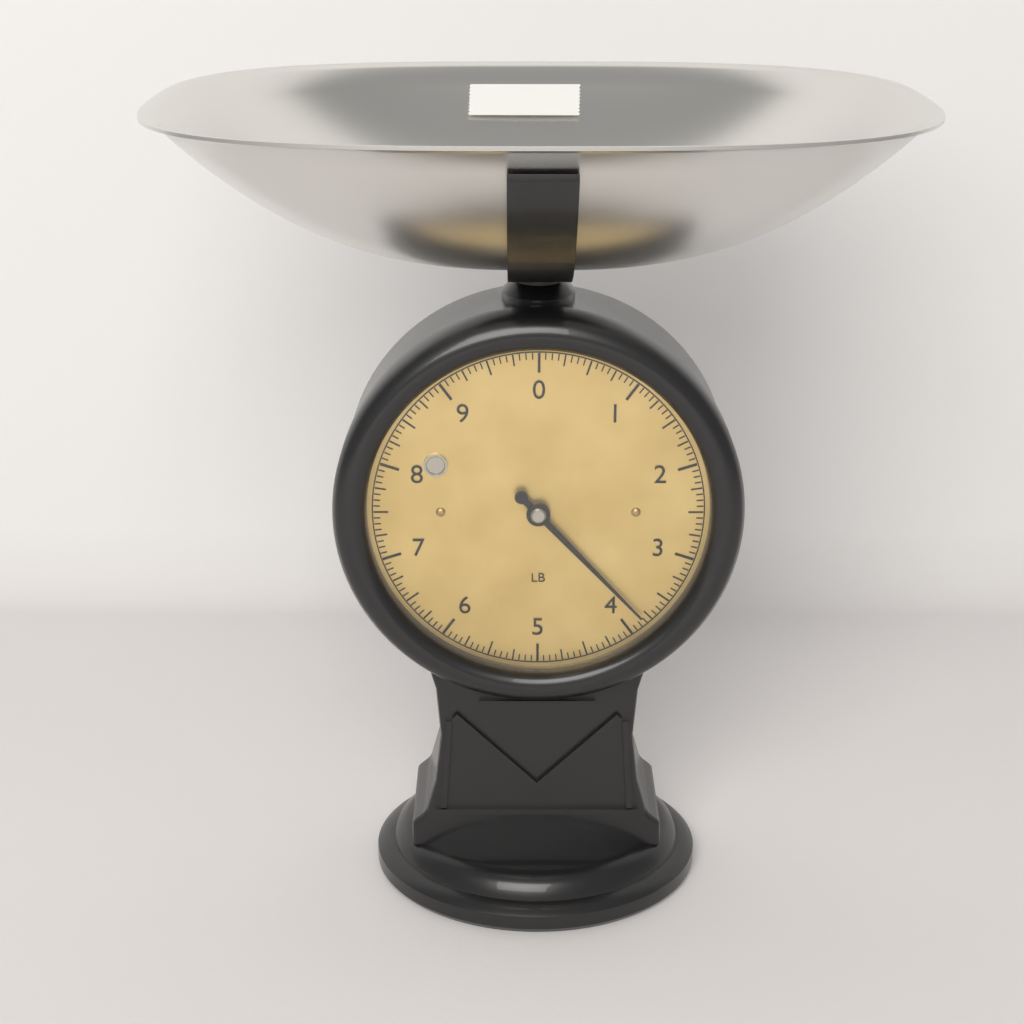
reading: 3.8125 lb
